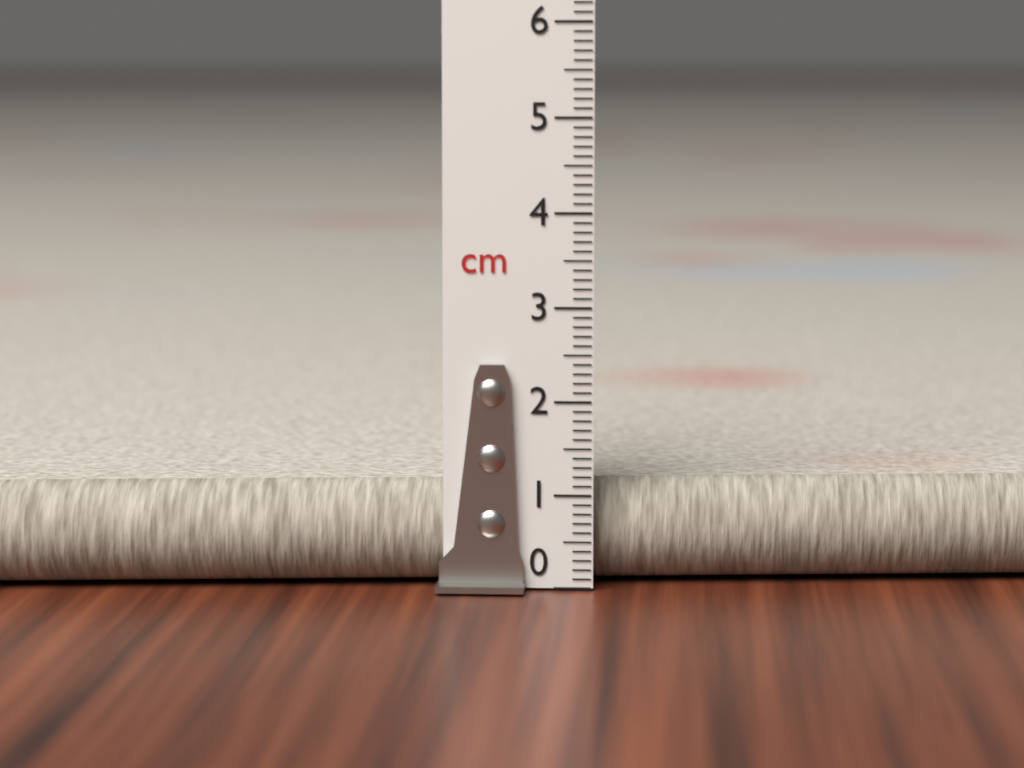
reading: 1.1 cm
